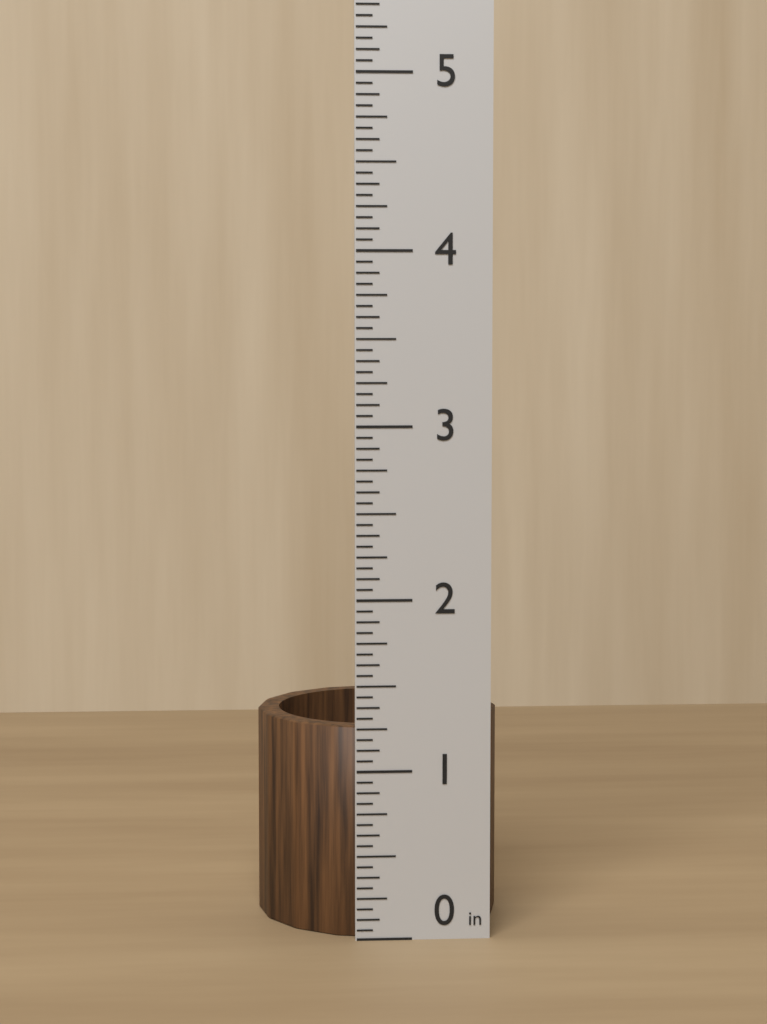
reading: 1.2500 in
